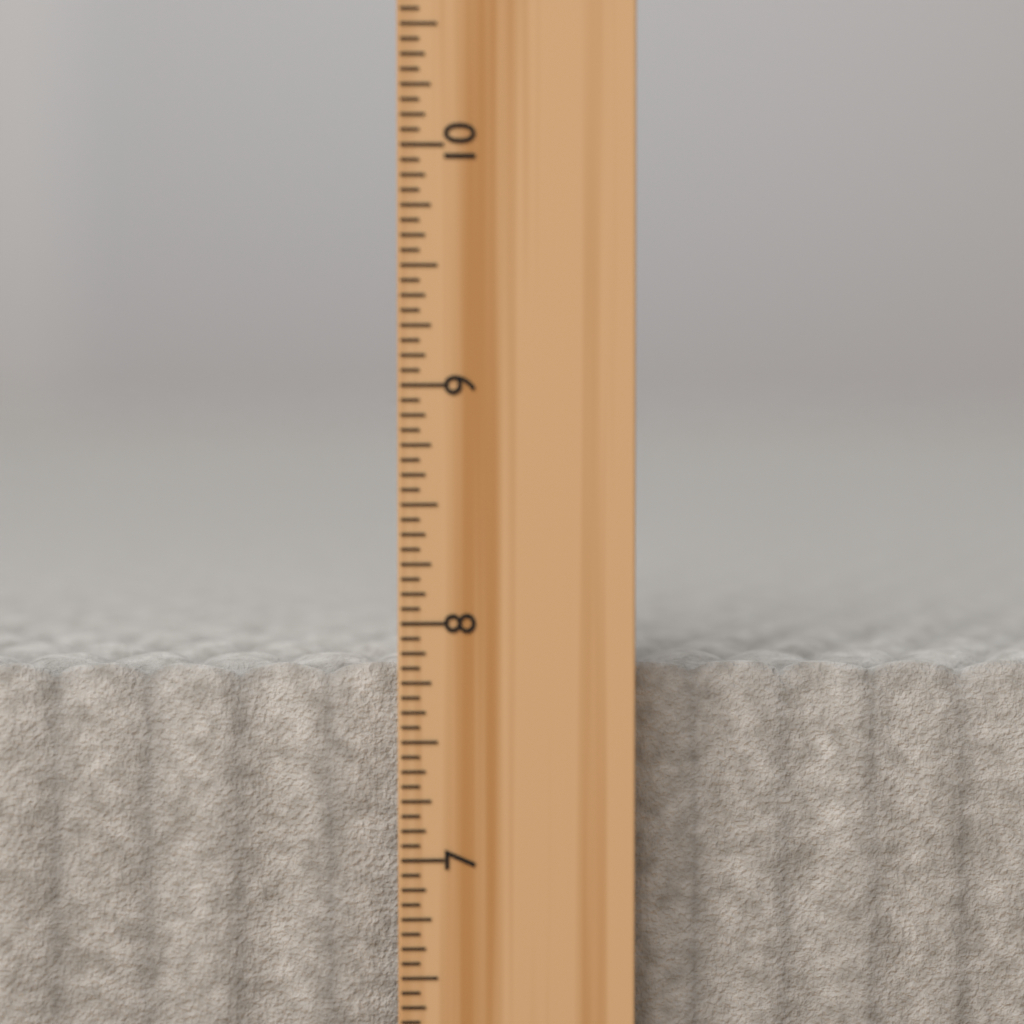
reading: 7.8125 inch
